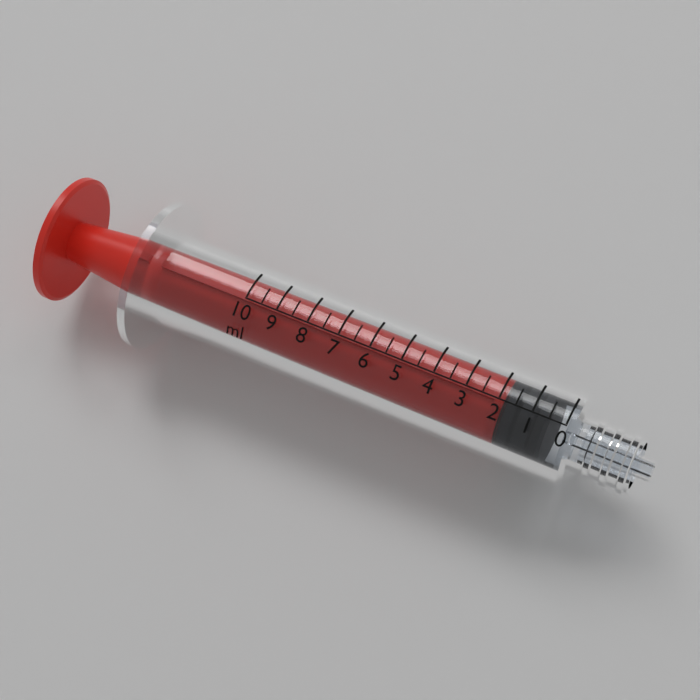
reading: 0.5 ml
